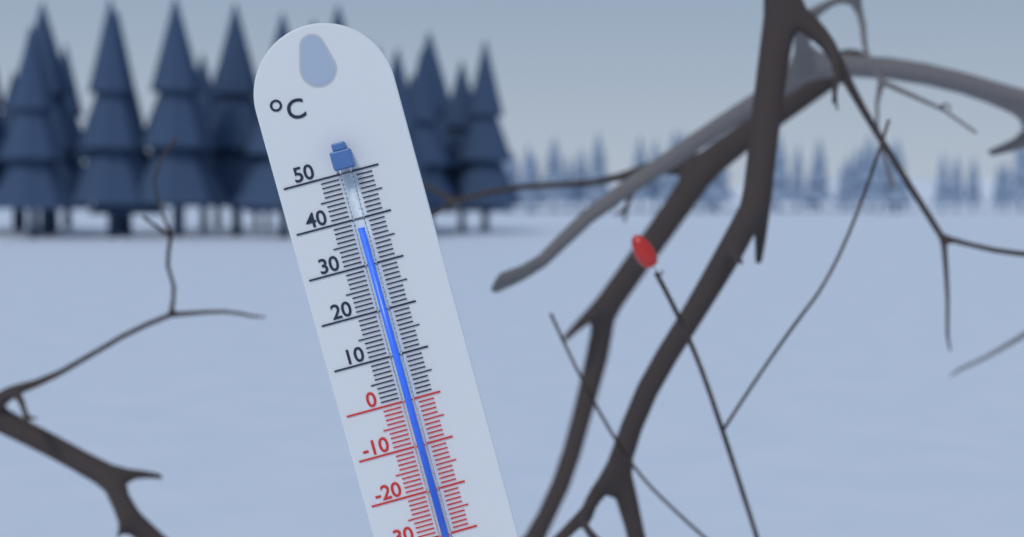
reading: 38 °C
